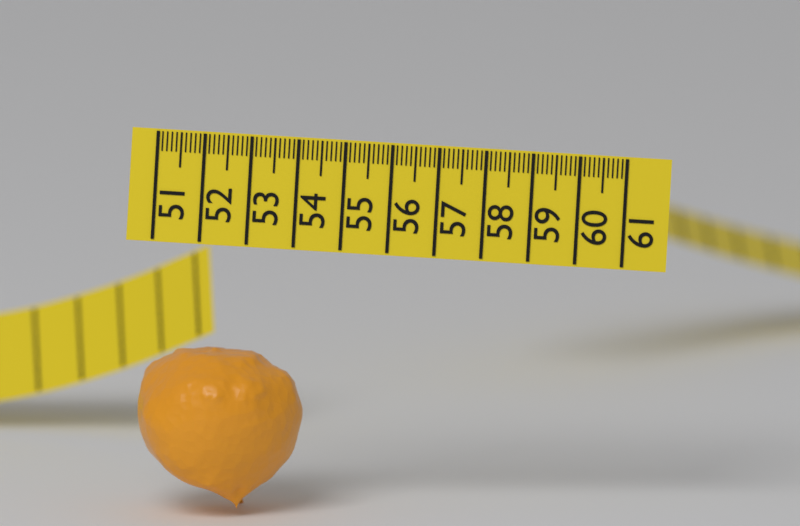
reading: 54.5 (no unit)
